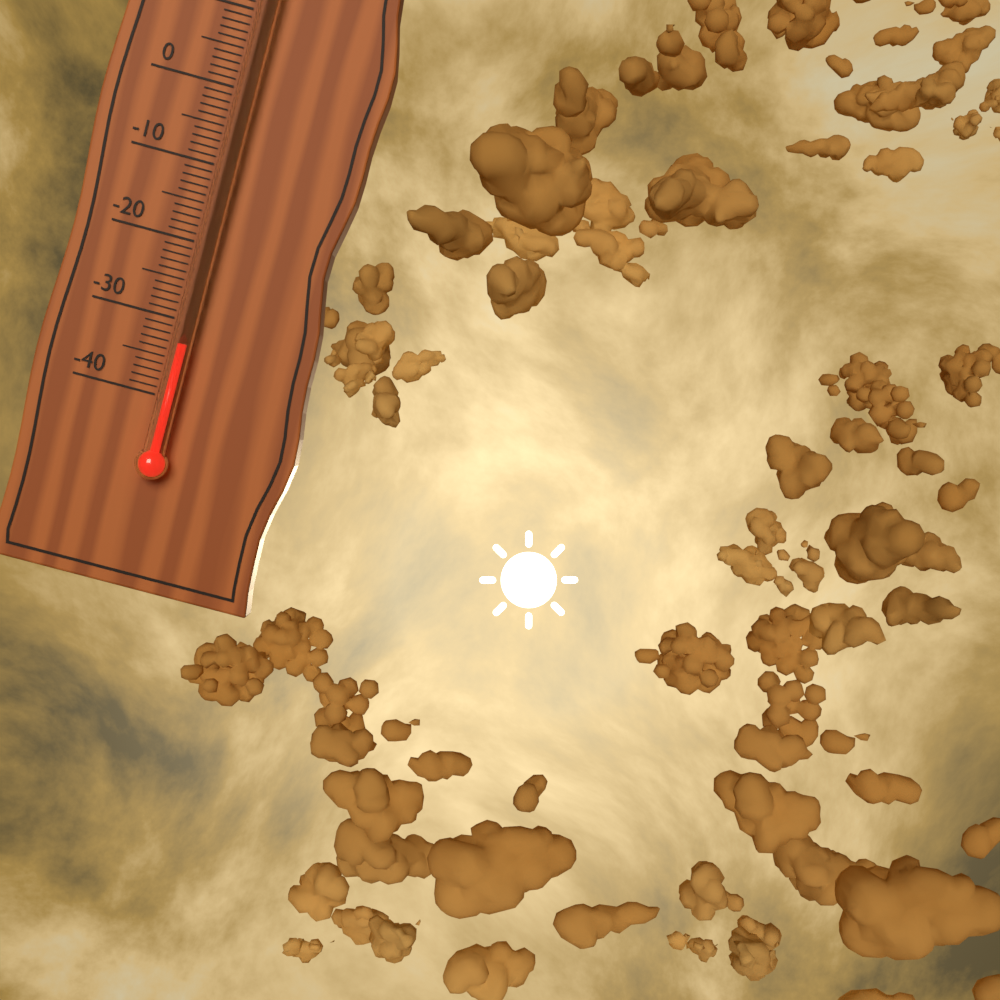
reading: -33 °C
